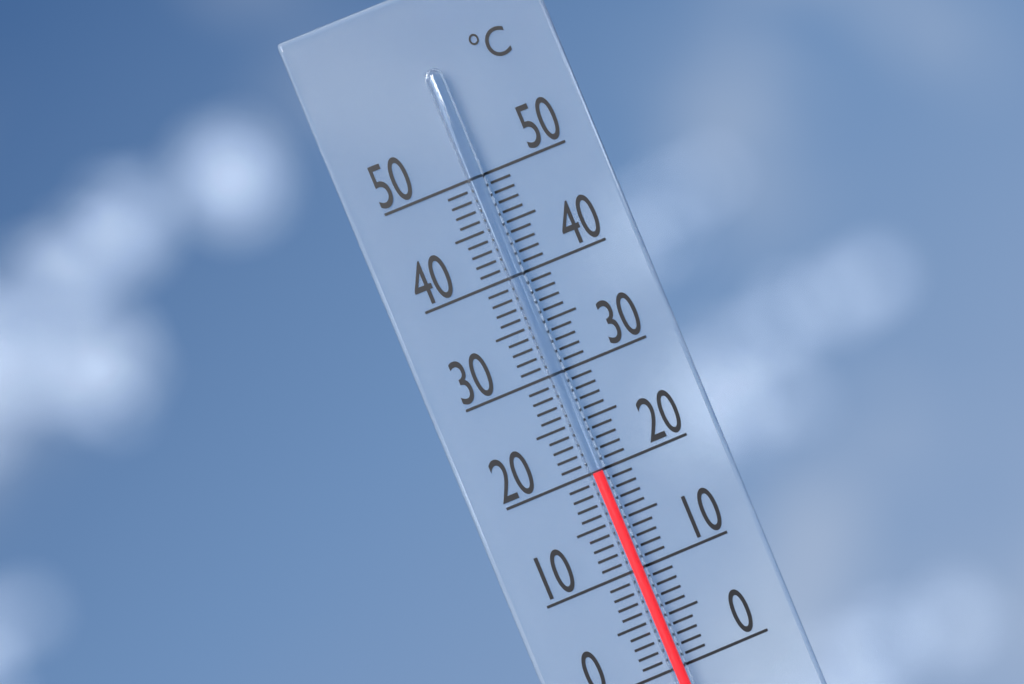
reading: 20 °C
